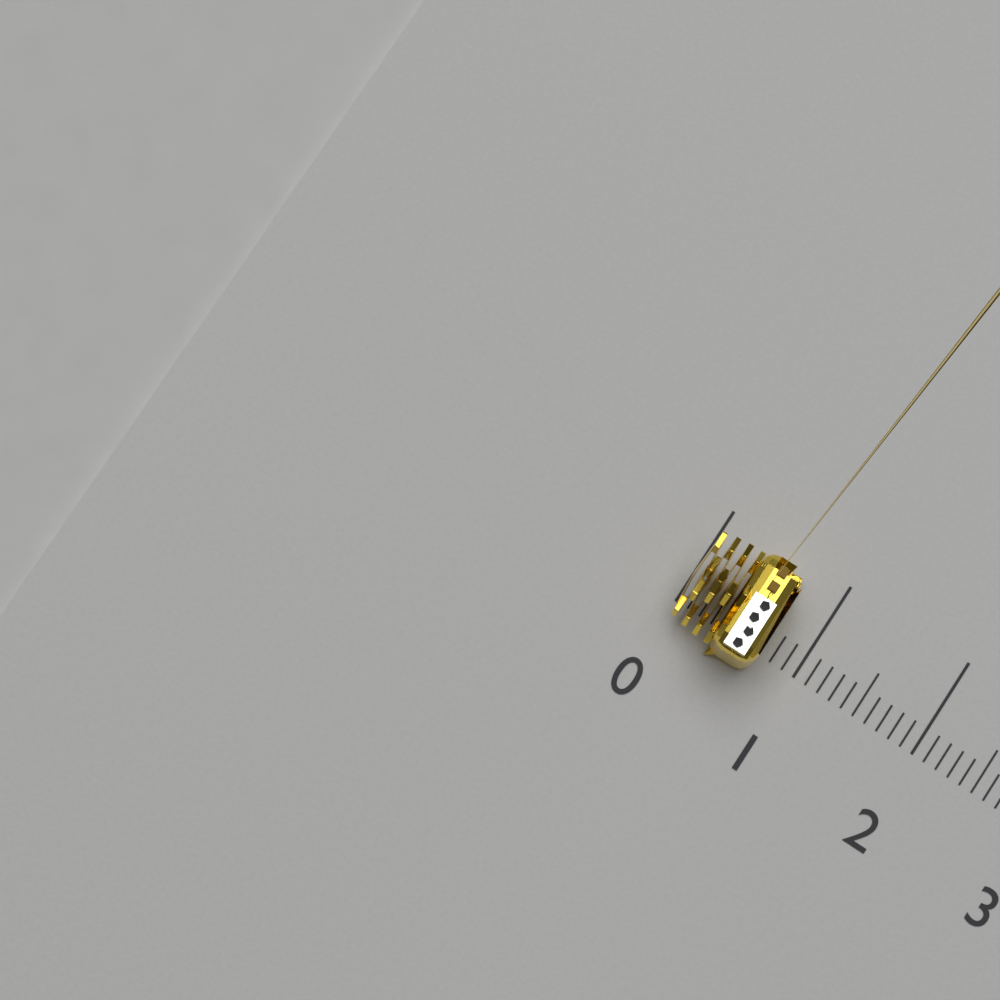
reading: 0.7 (no unit)
